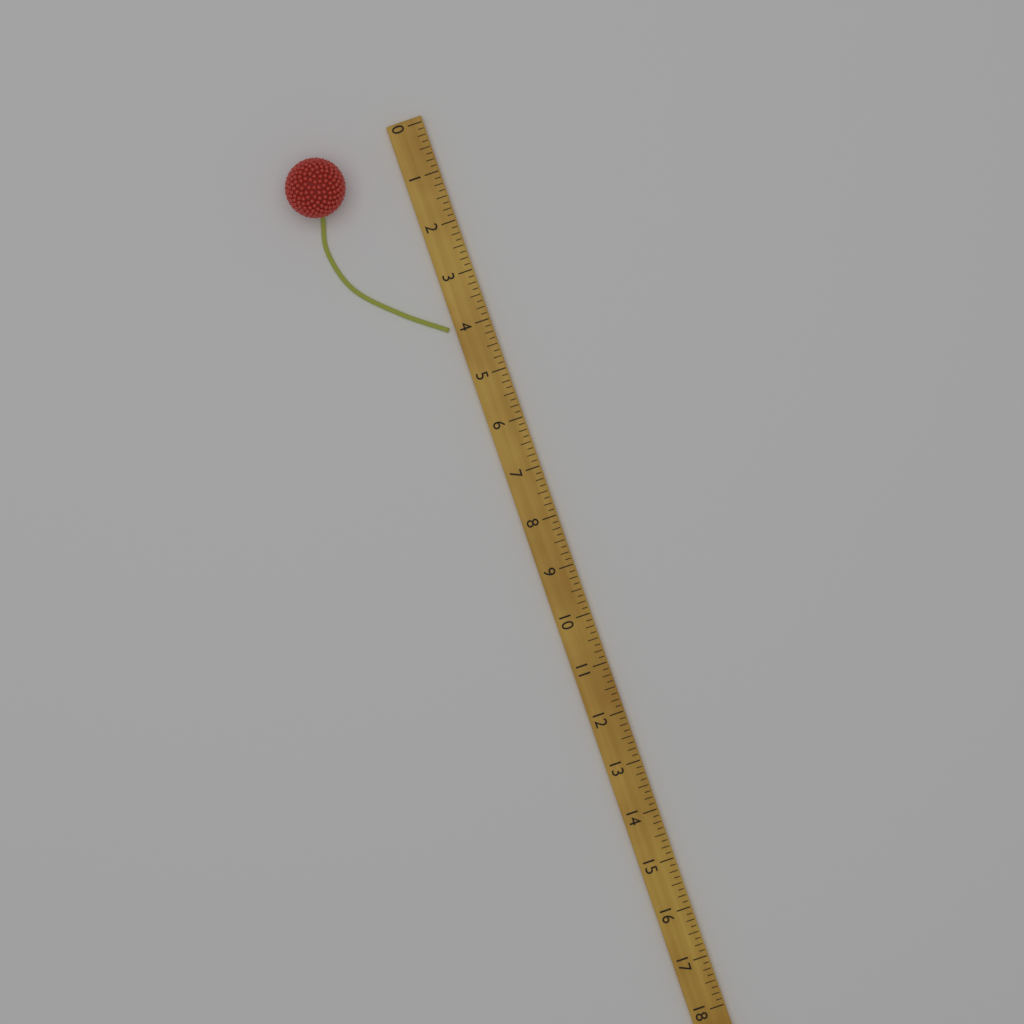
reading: 4.000 (no unit)
